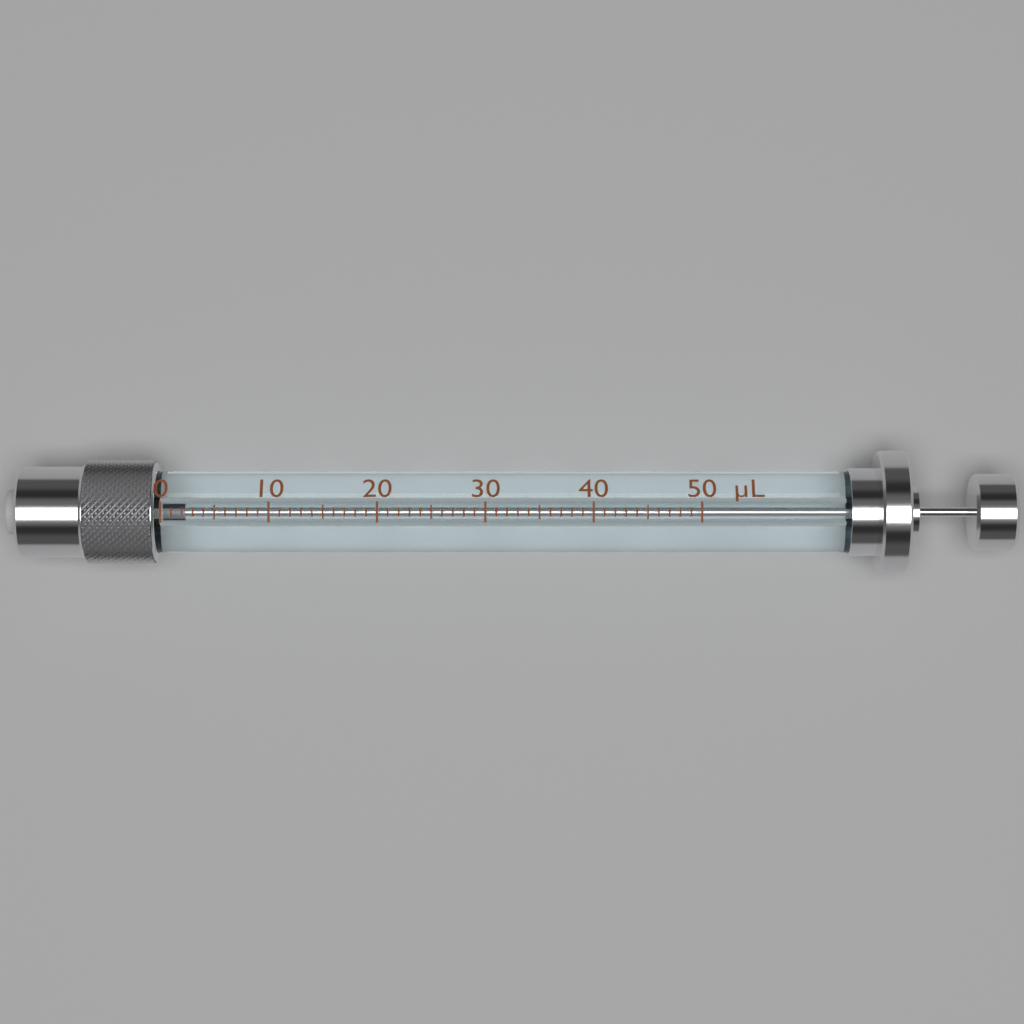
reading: 0 µL
